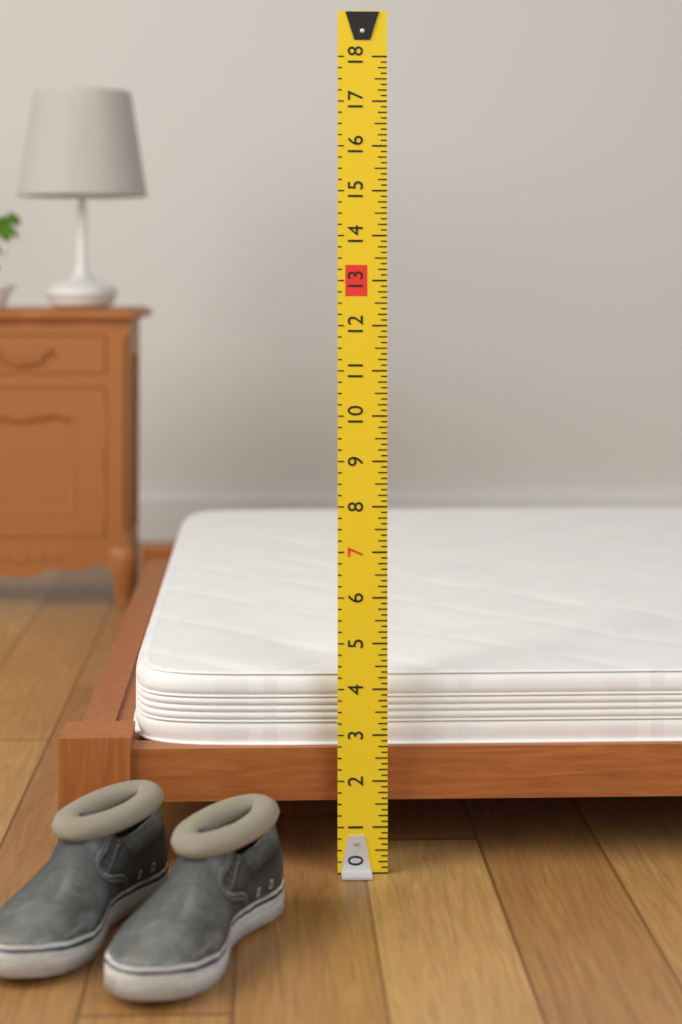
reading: 4.250 (no unit)
